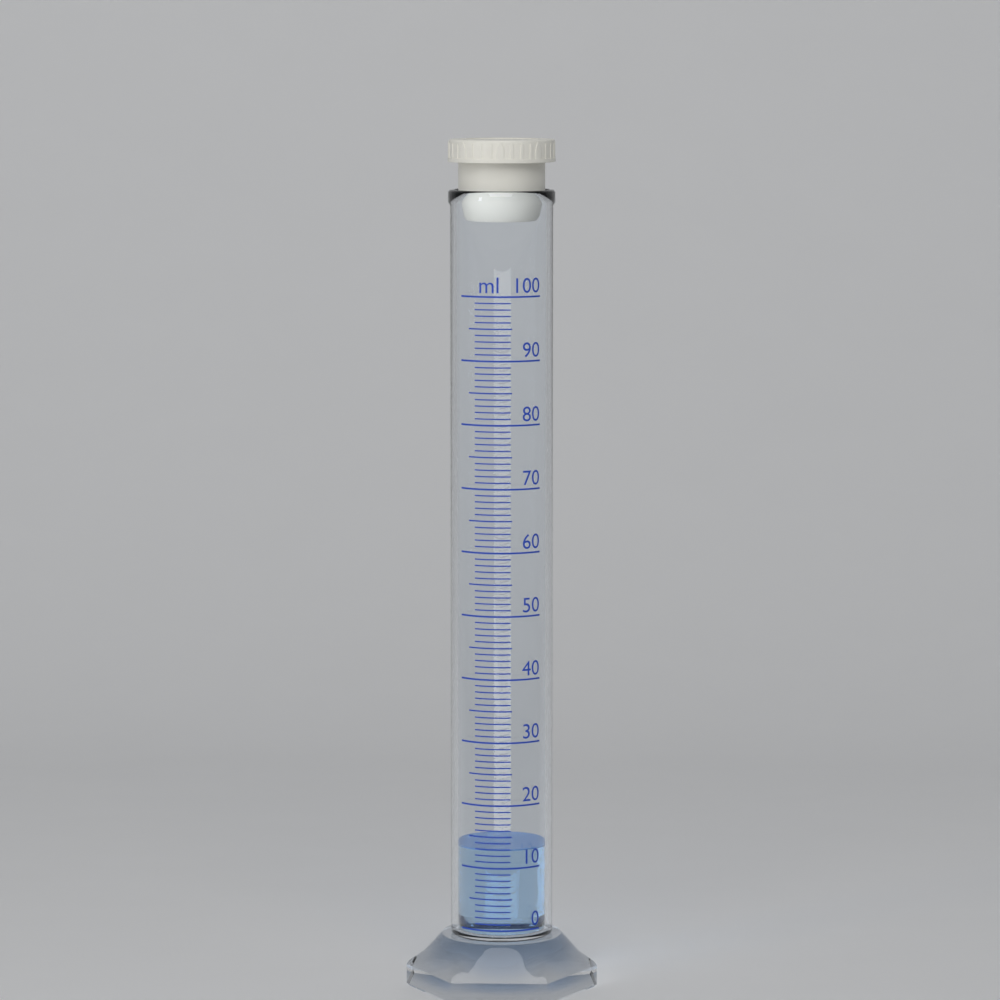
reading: 13 ml
